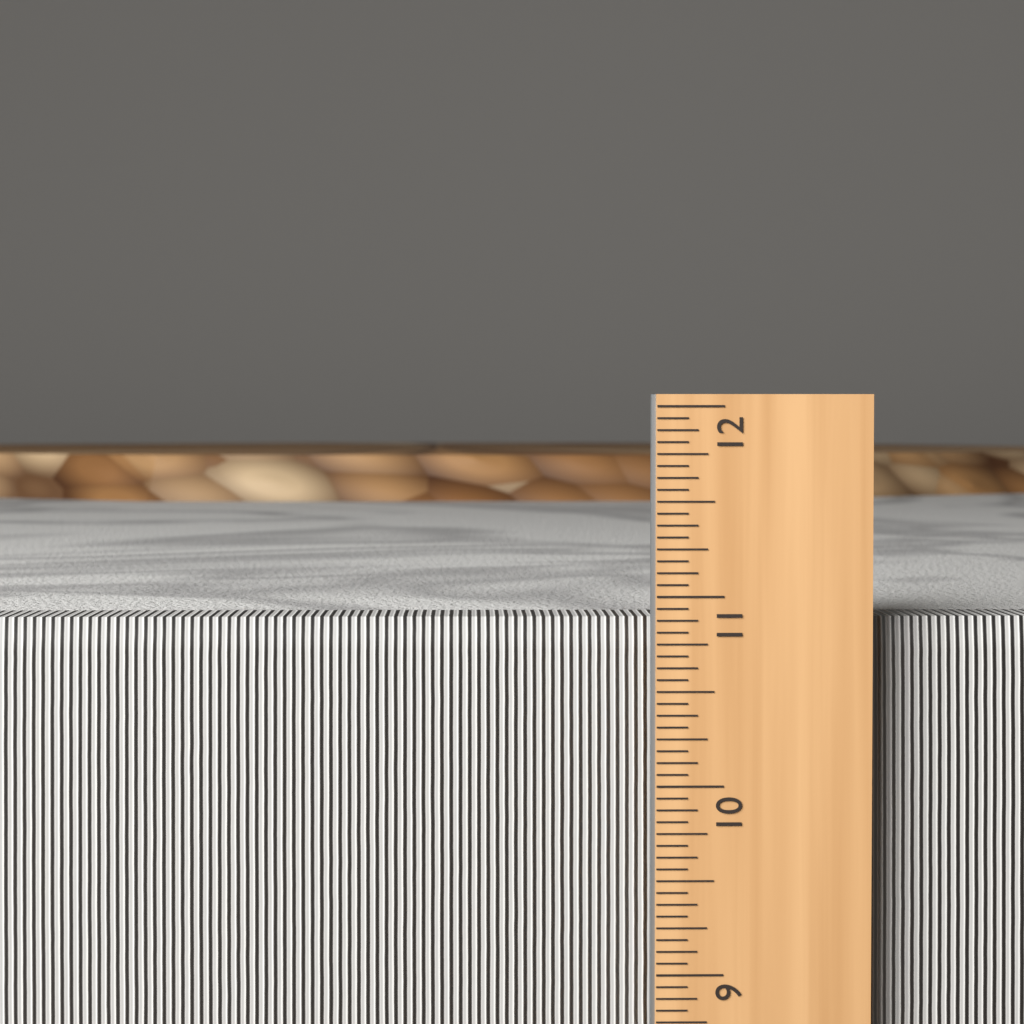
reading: 10.8750 in
